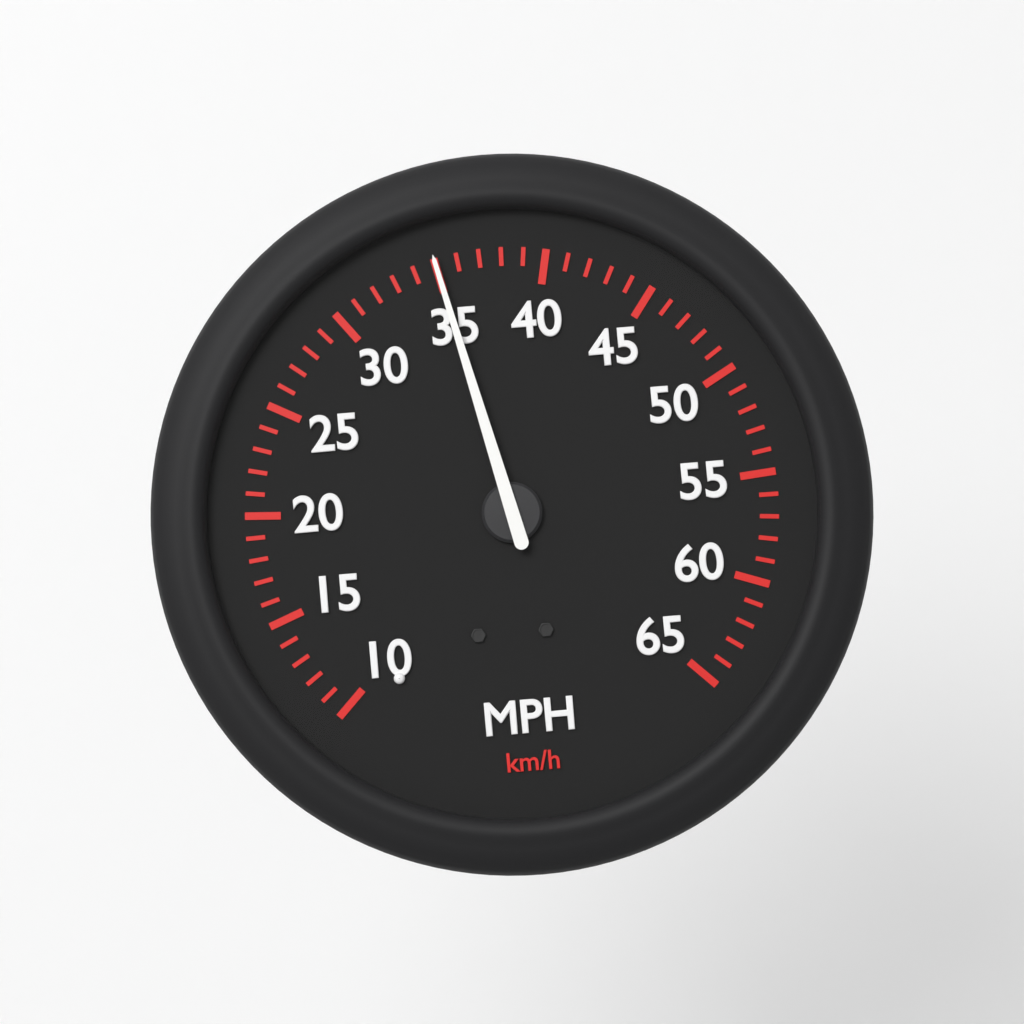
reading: 35 mph
